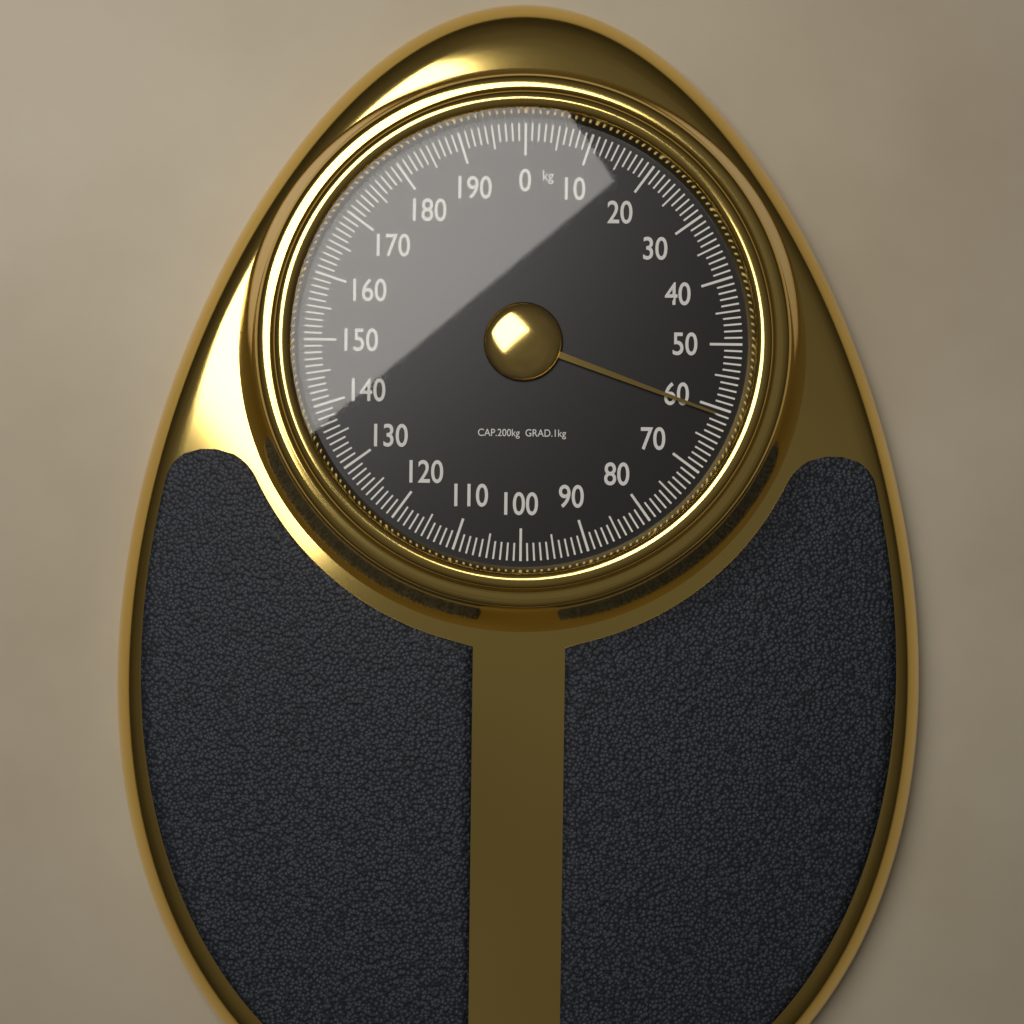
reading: 61 kg
